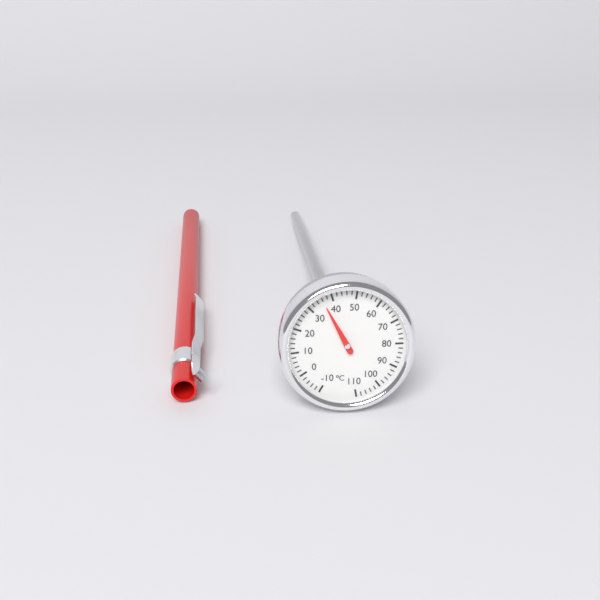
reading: 36 °C
